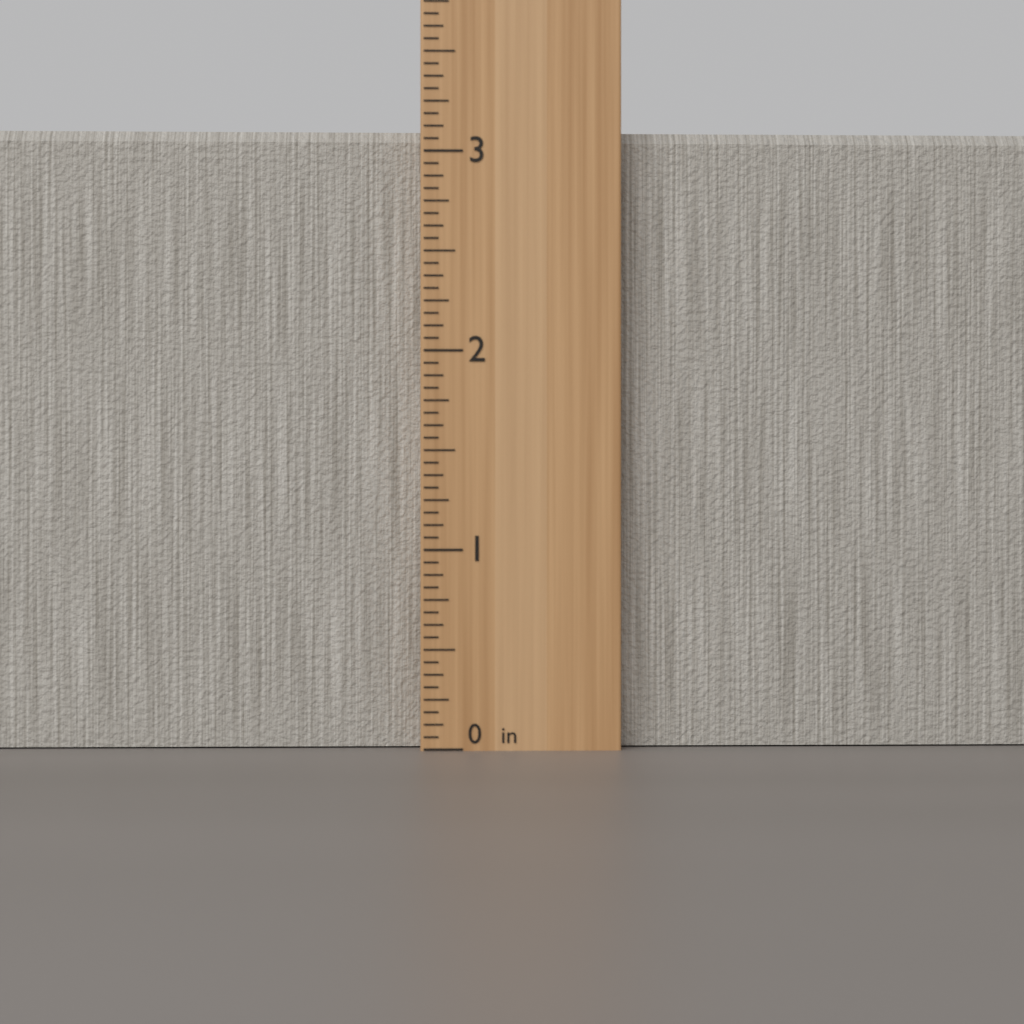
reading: 3.1250 in
